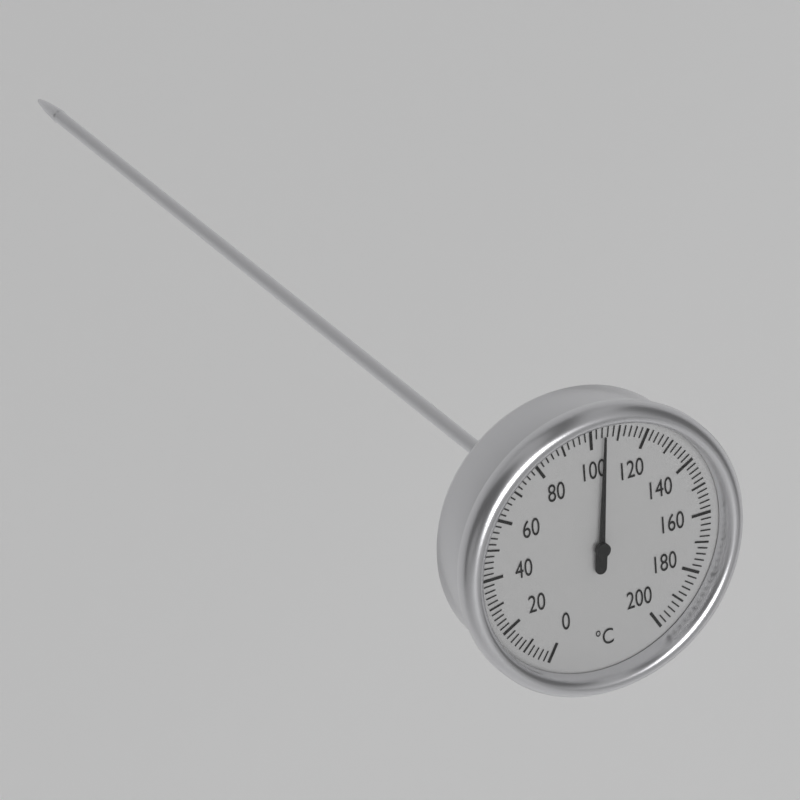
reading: 104 °C
